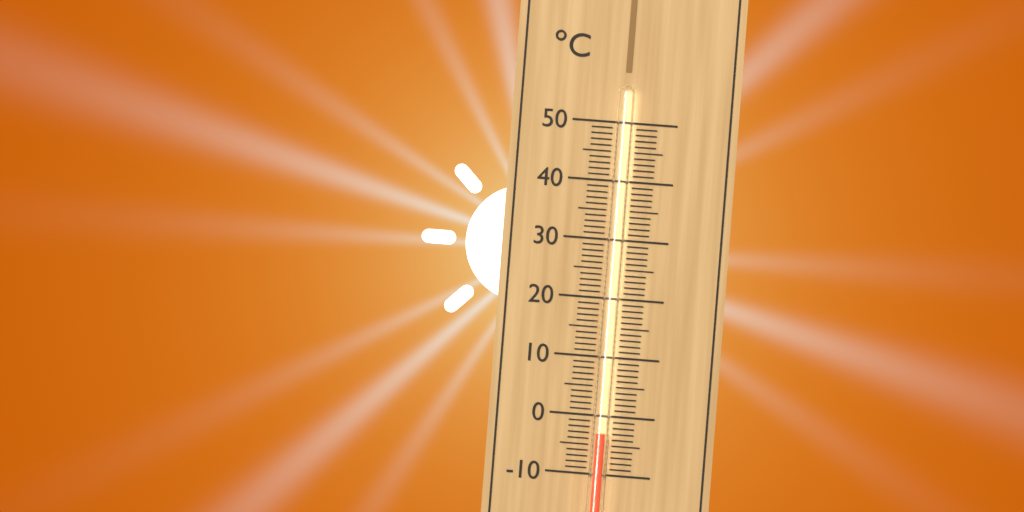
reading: -3 °C
